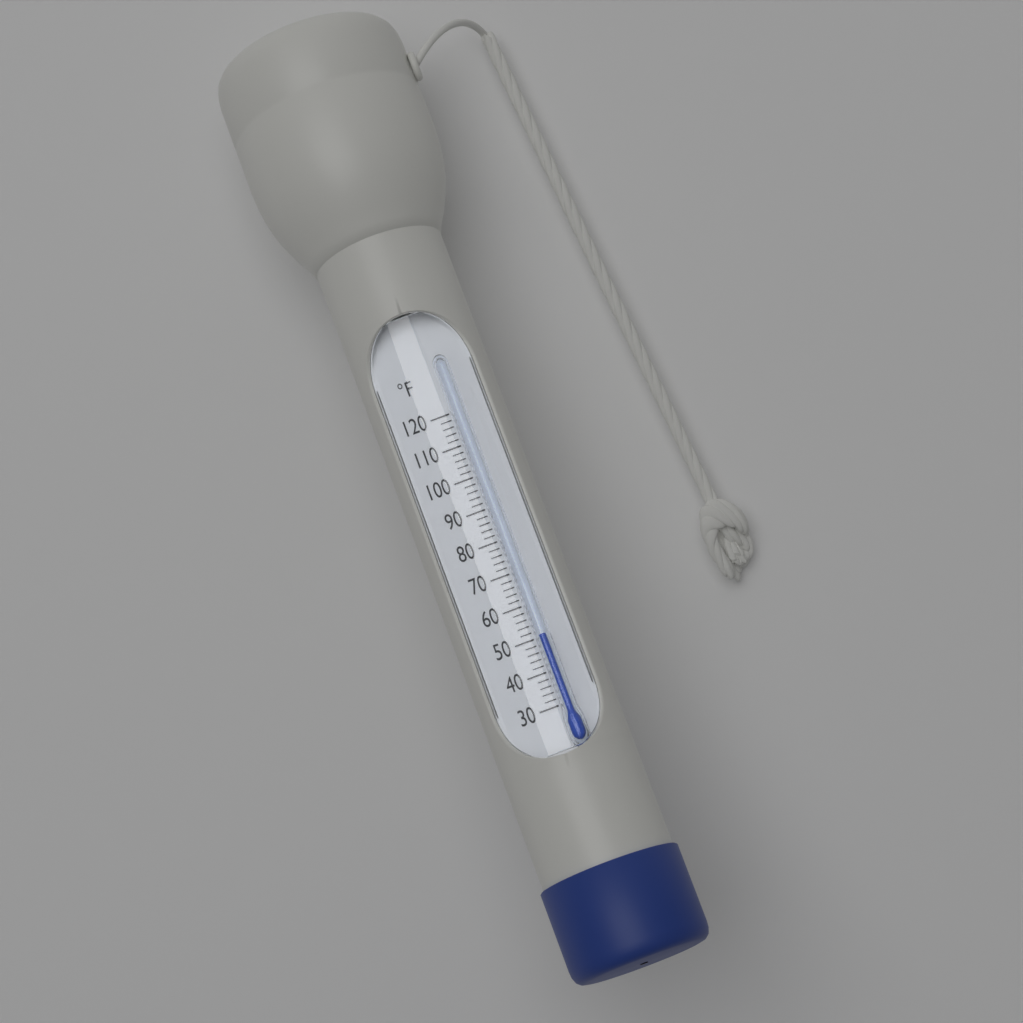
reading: 50 °F
